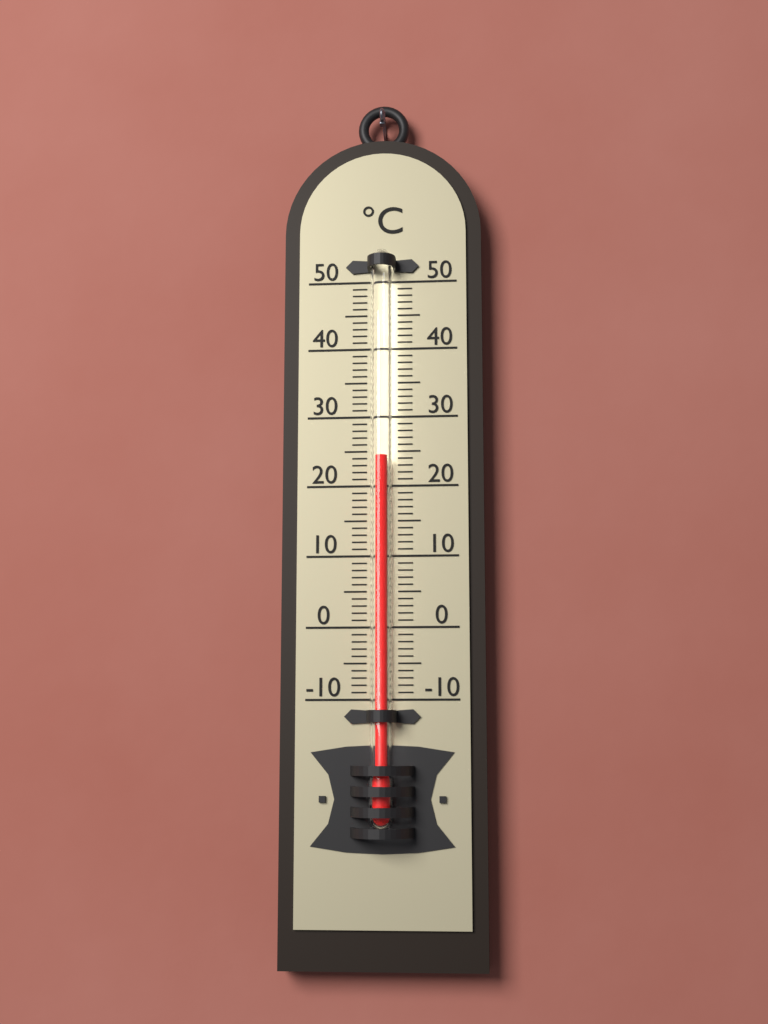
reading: 24 °C
